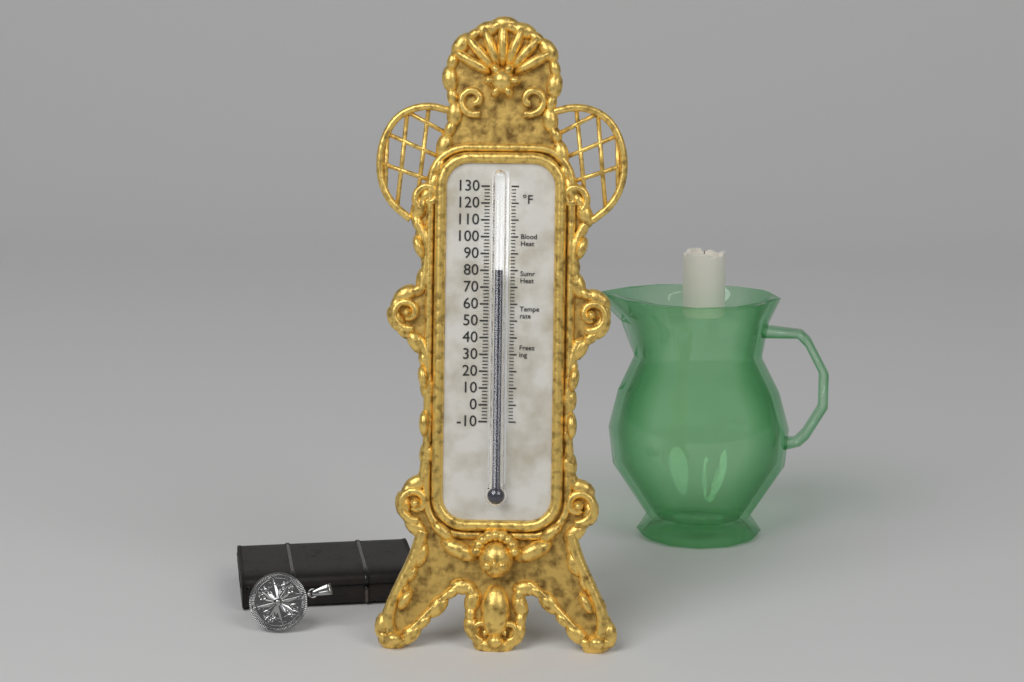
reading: 80 °F
